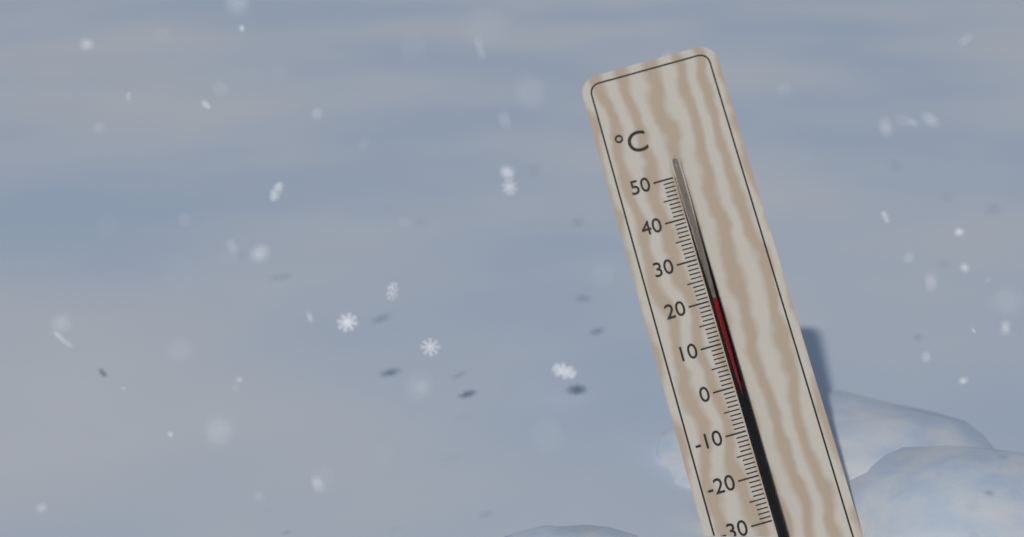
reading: 20 °C
